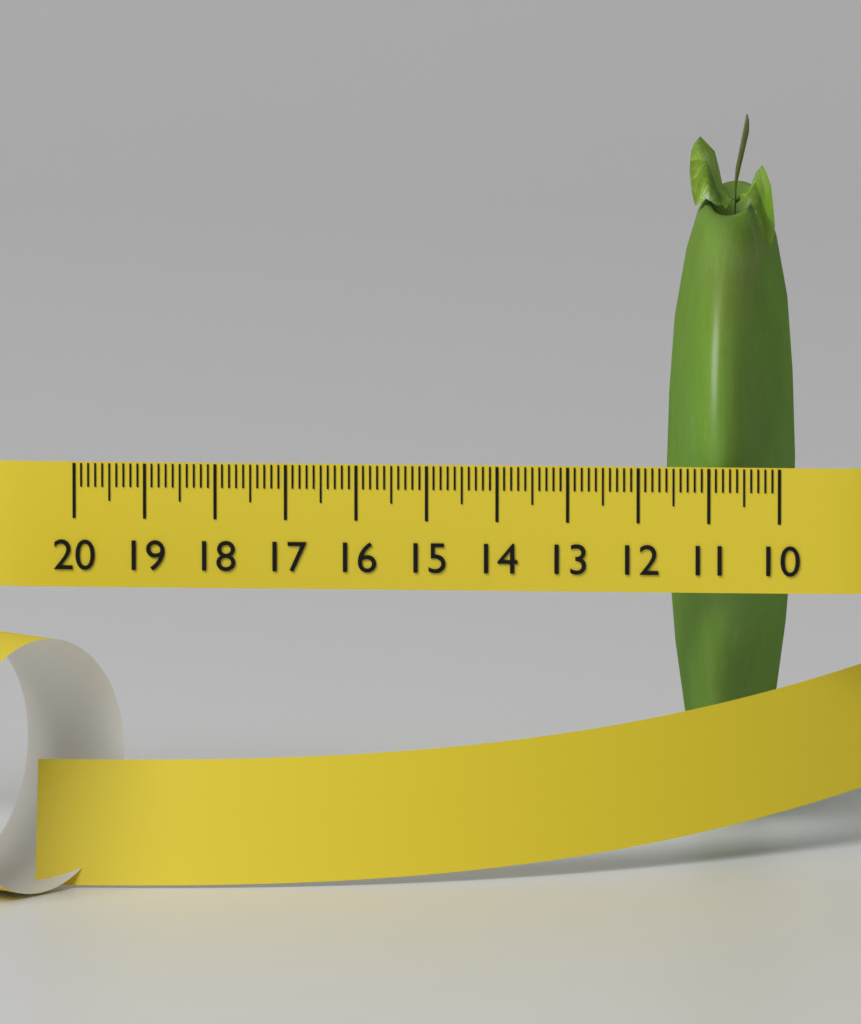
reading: 11.8 (no unit)
